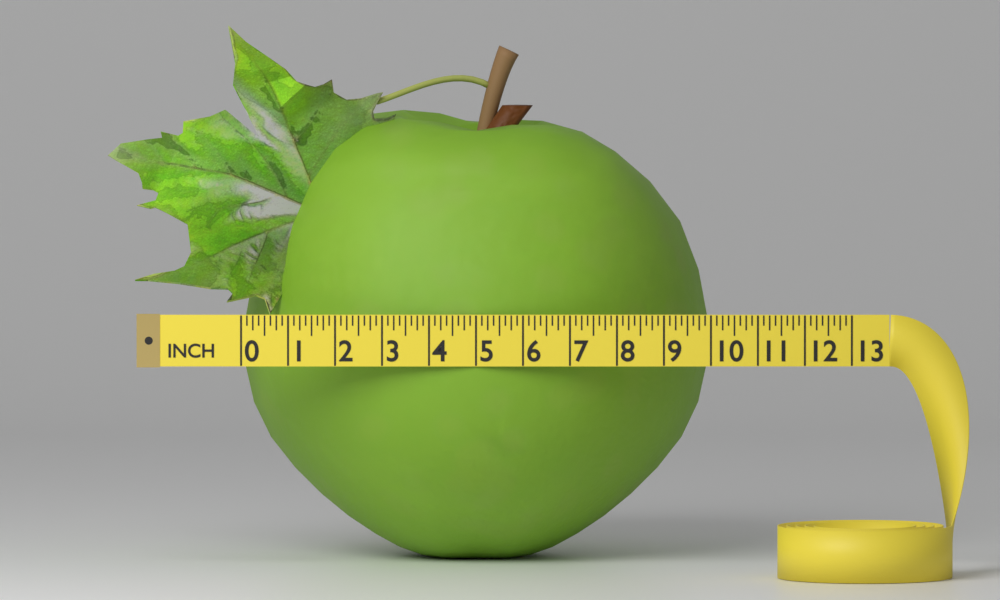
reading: 10.000 in
